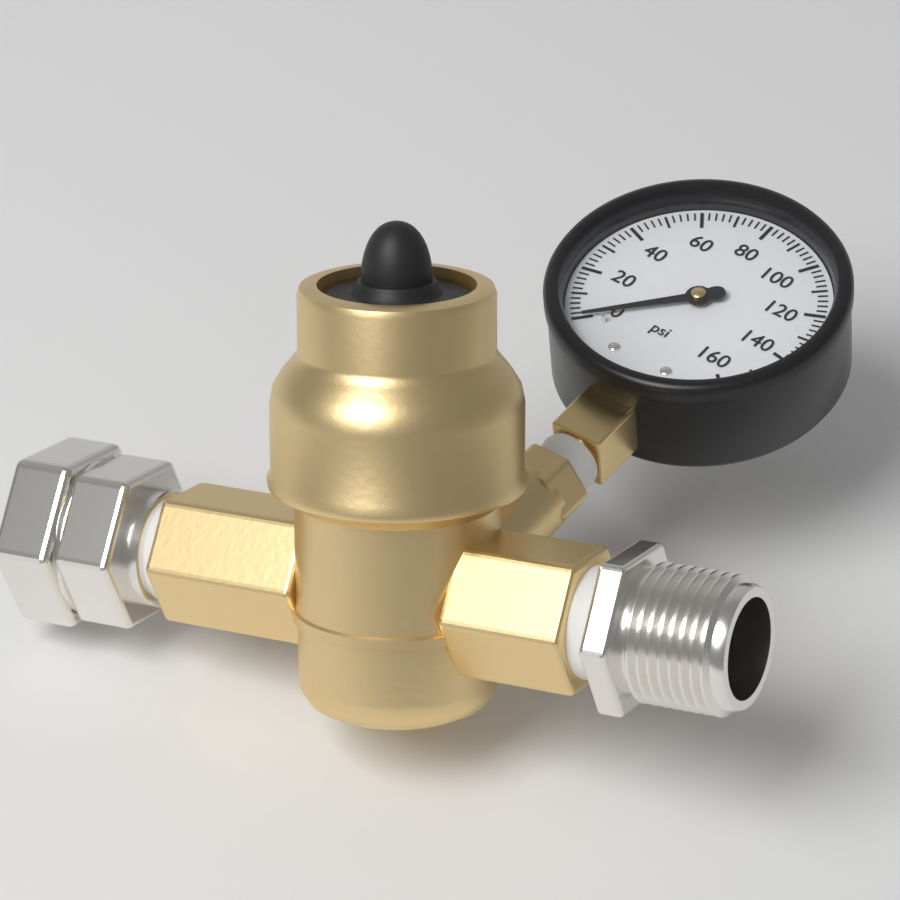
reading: 0 psi
